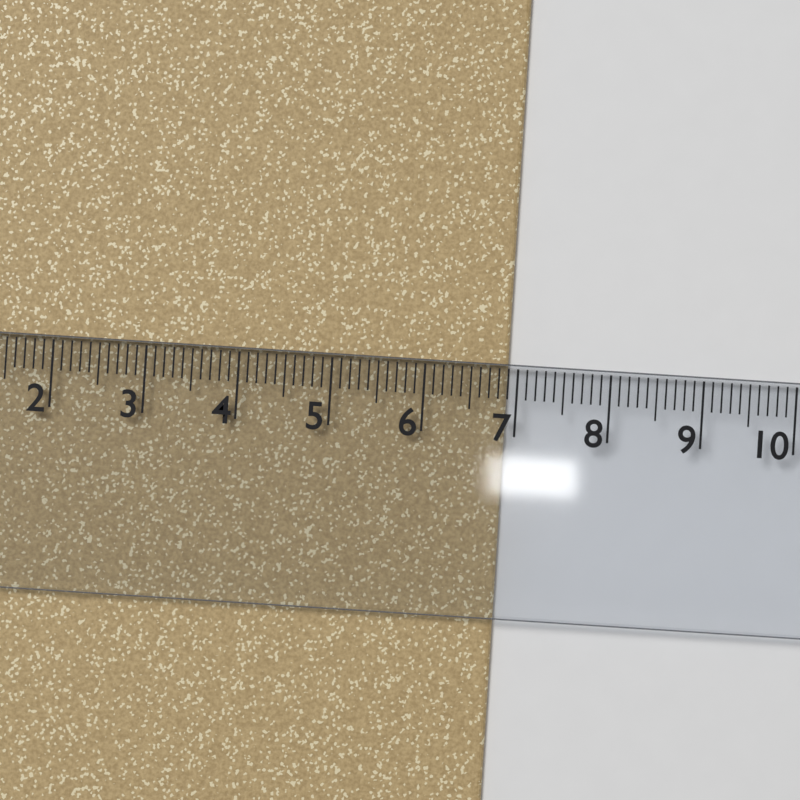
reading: 6.9 cm
